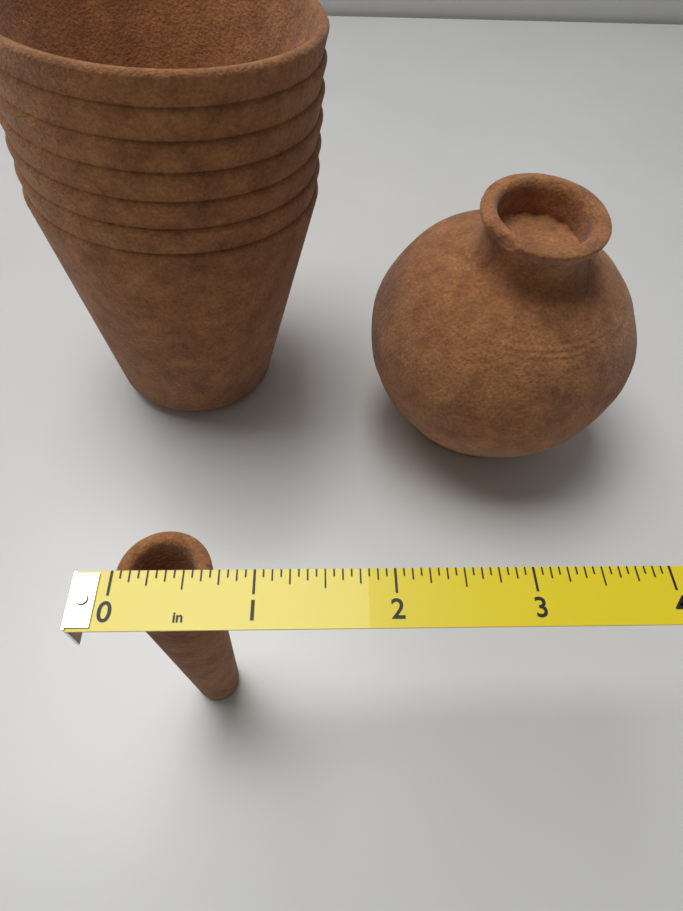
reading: 0.6875 in
